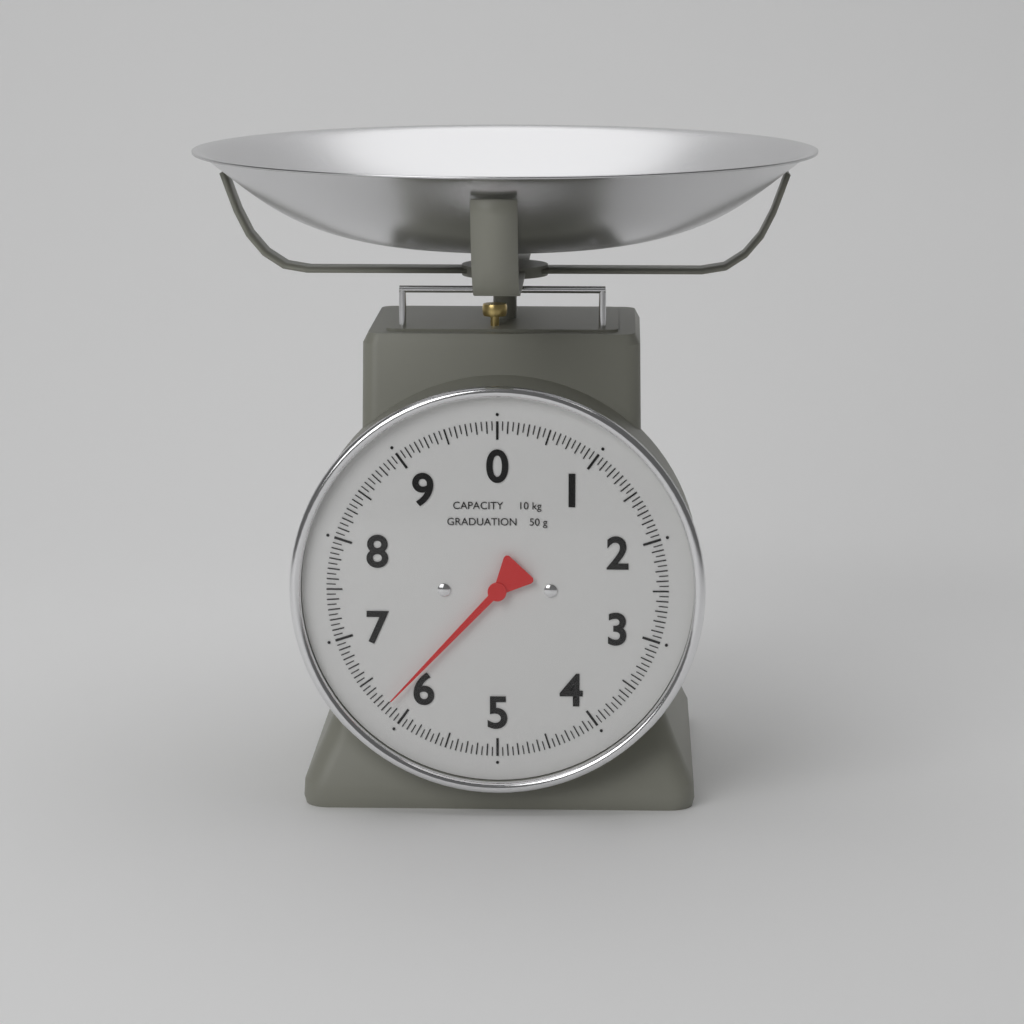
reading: 6.20 kg
